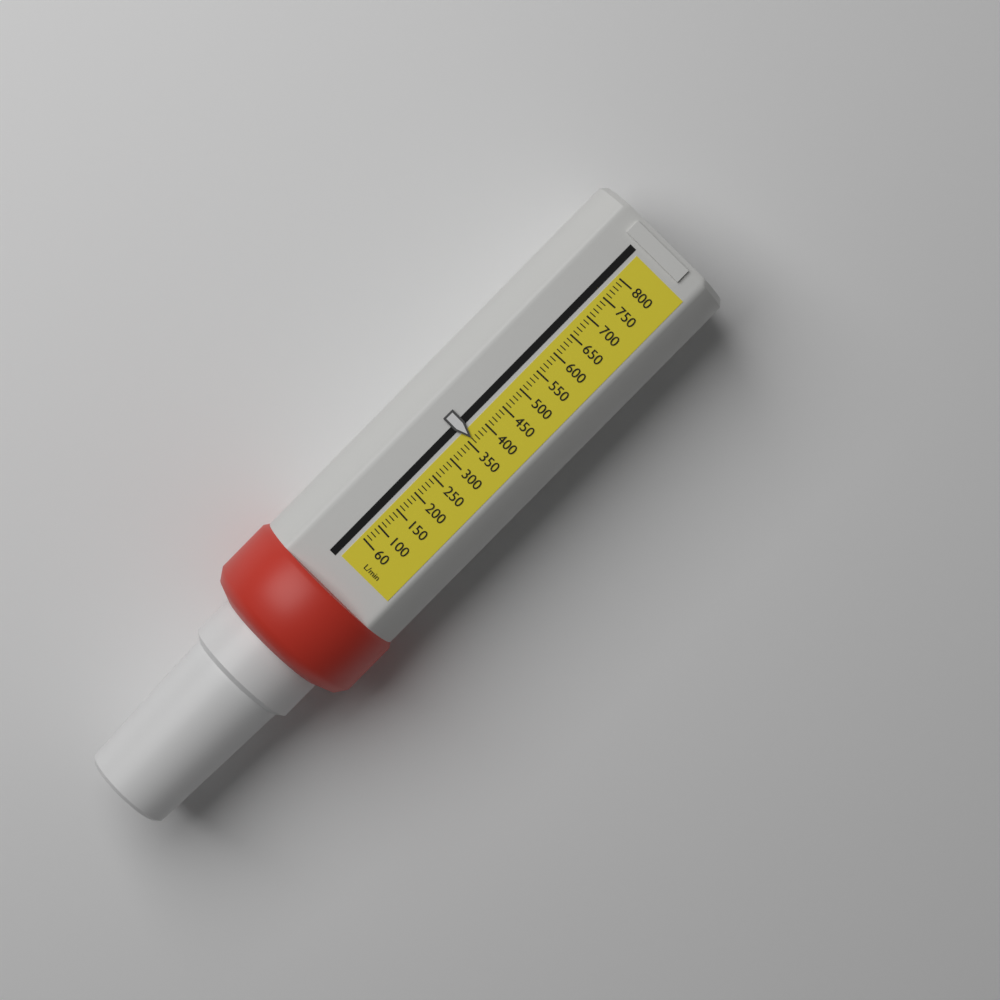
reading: 360 L/min
